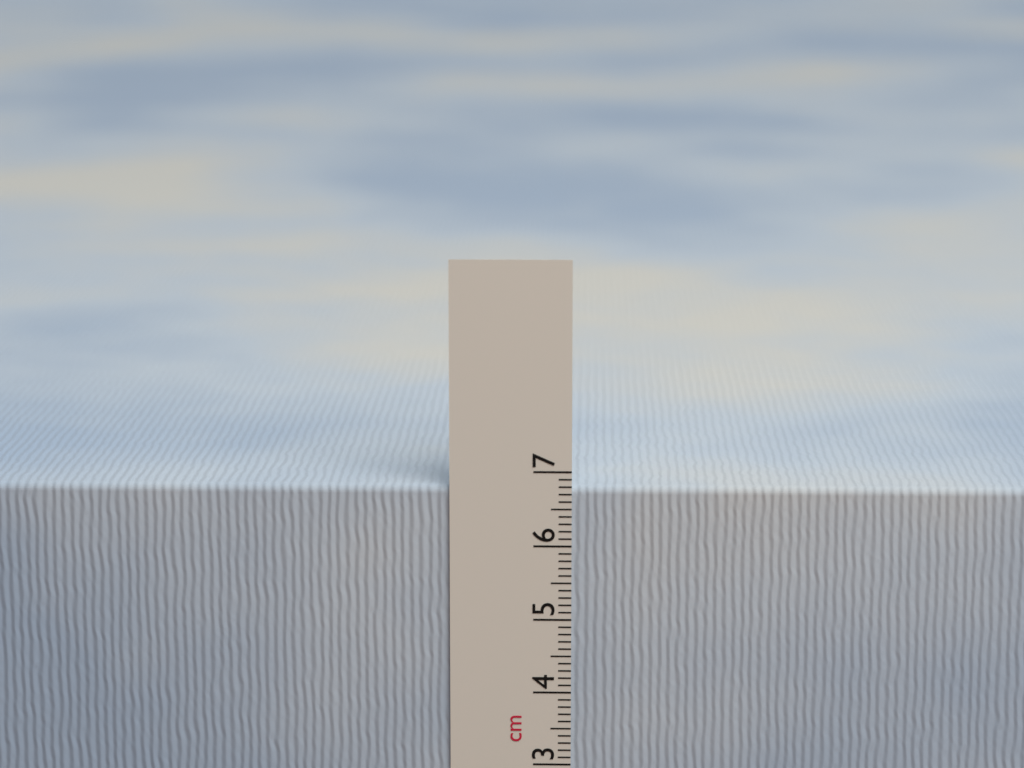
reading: 6.8 cm
